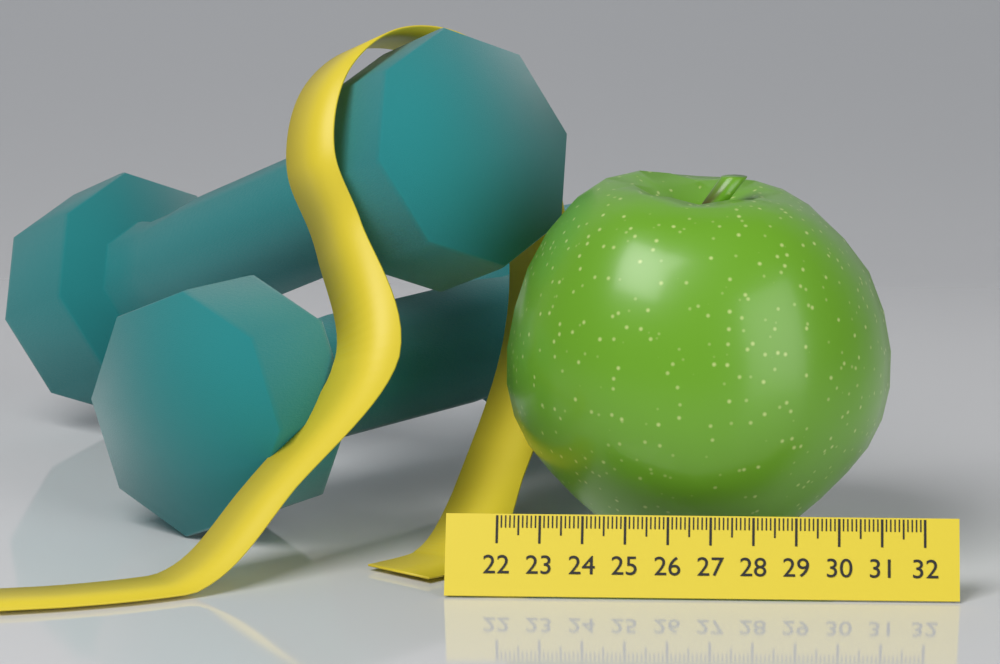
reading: 31.3 (no unit)
